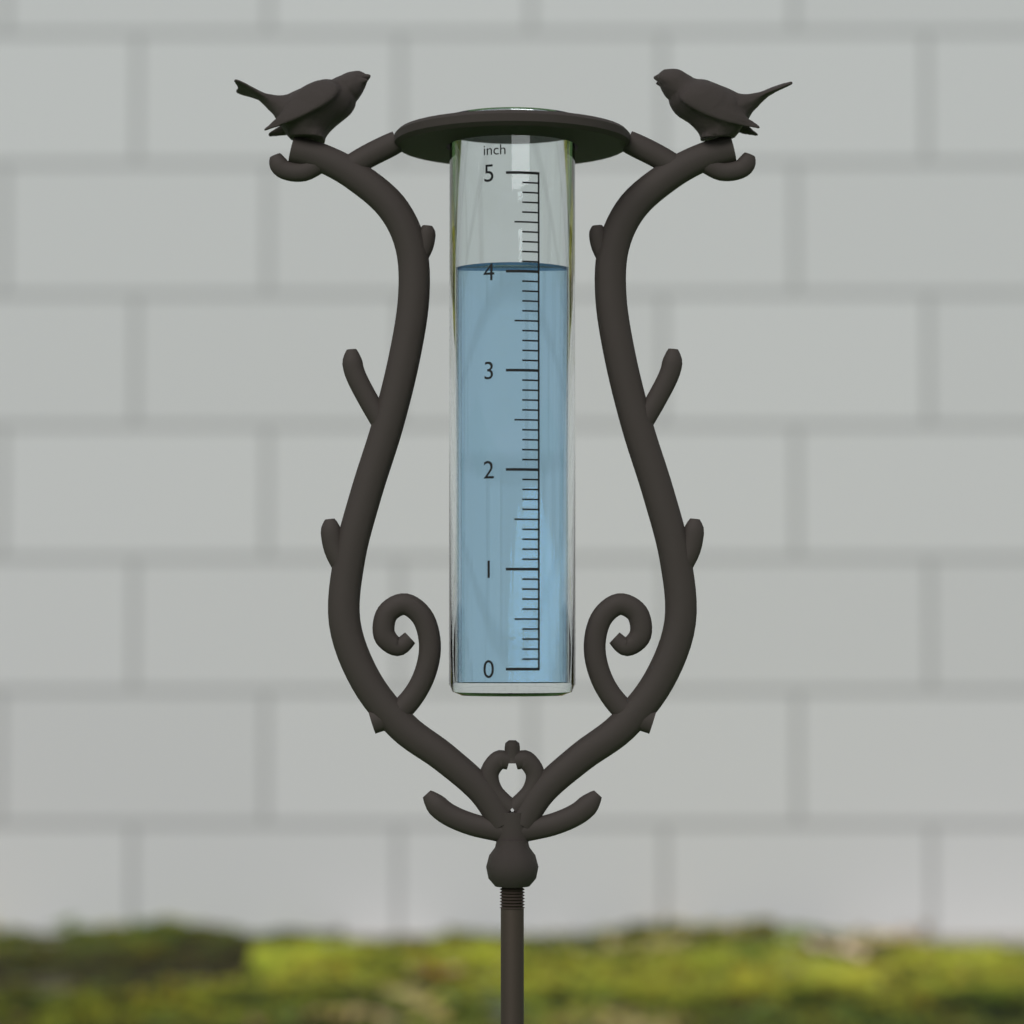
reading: 4.1 inch
